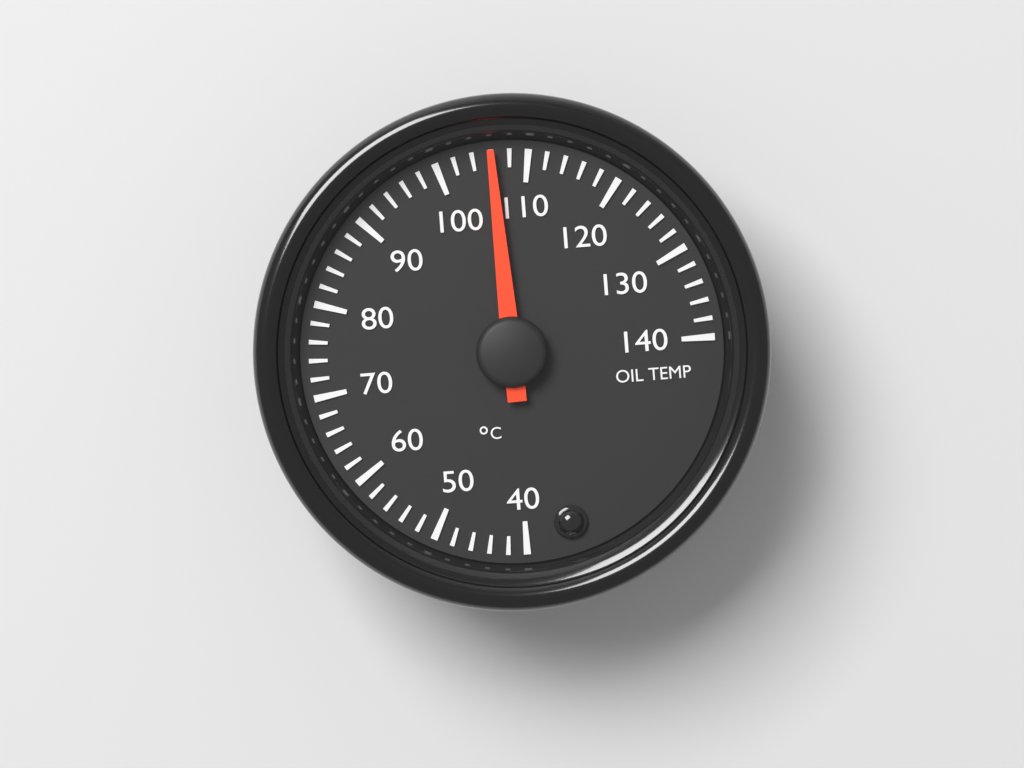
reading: 106 °C
